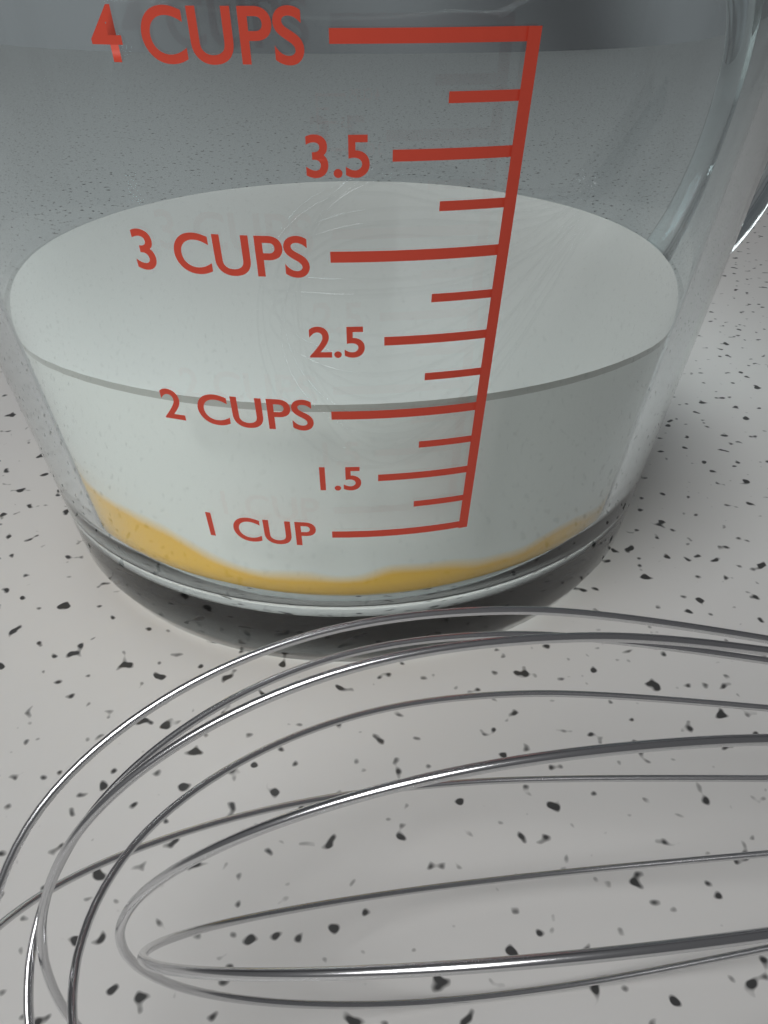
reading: 2.00 cups
